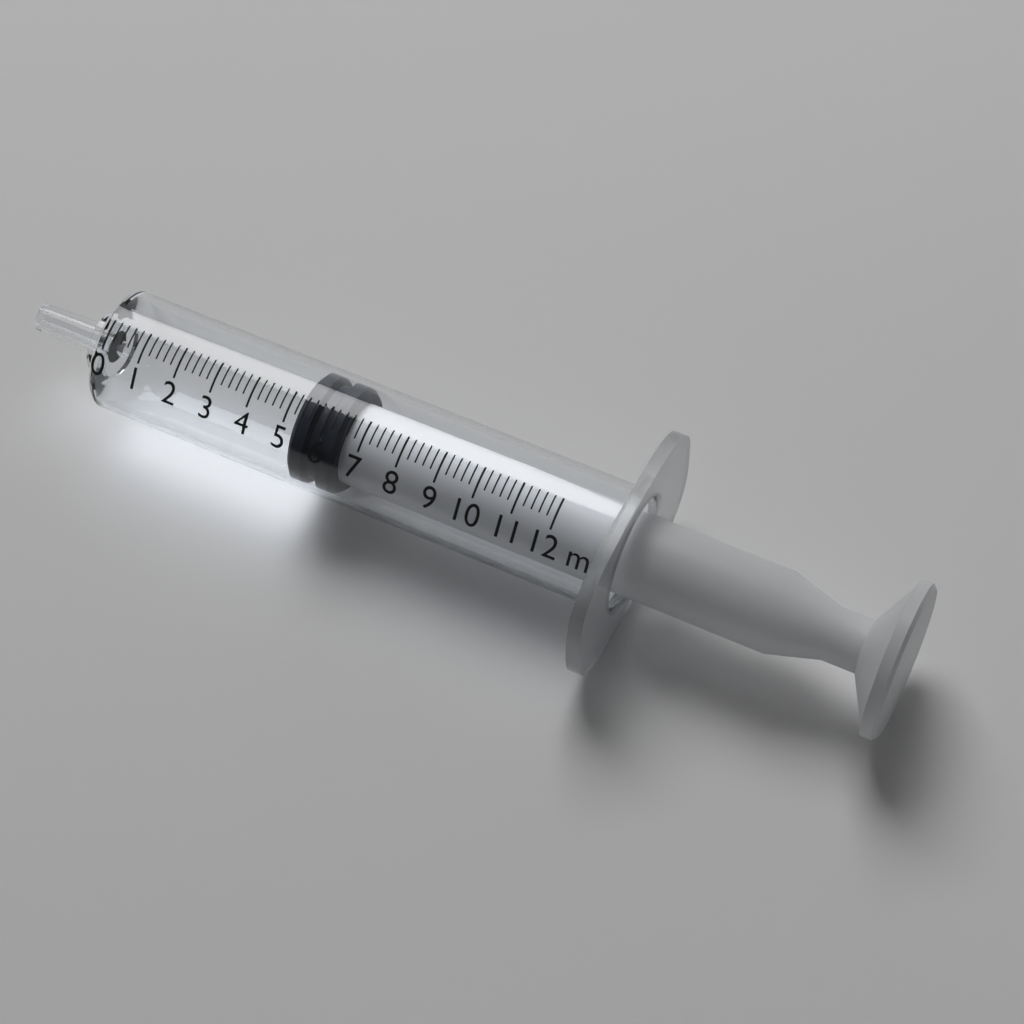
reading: 5.2 ml
